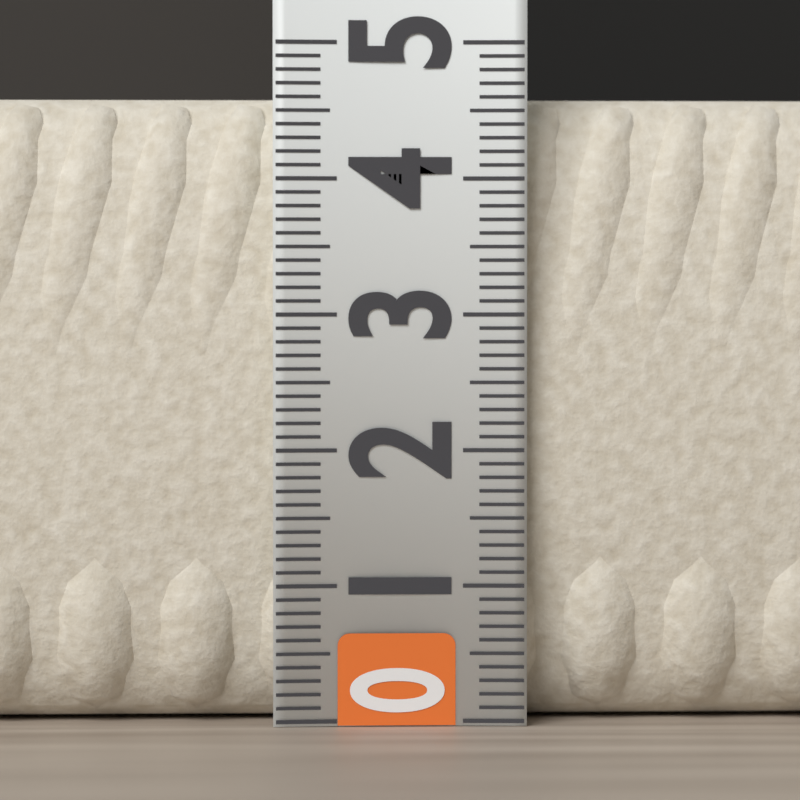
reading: 4.6 (no unit)
